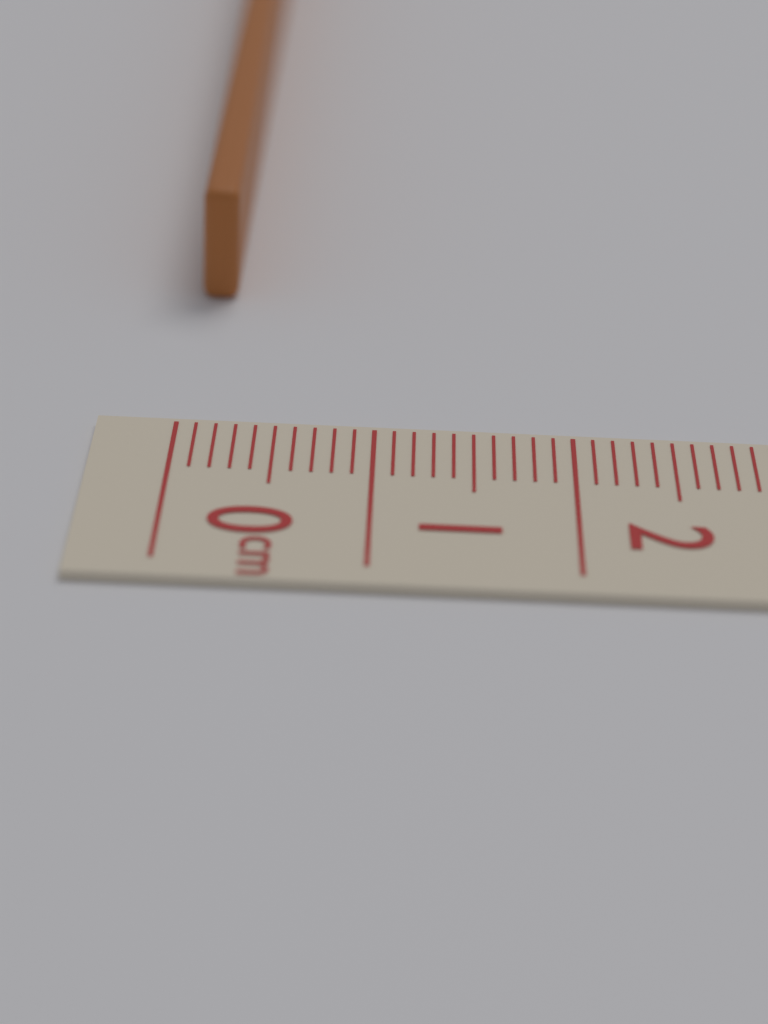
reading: 0.2 cm
